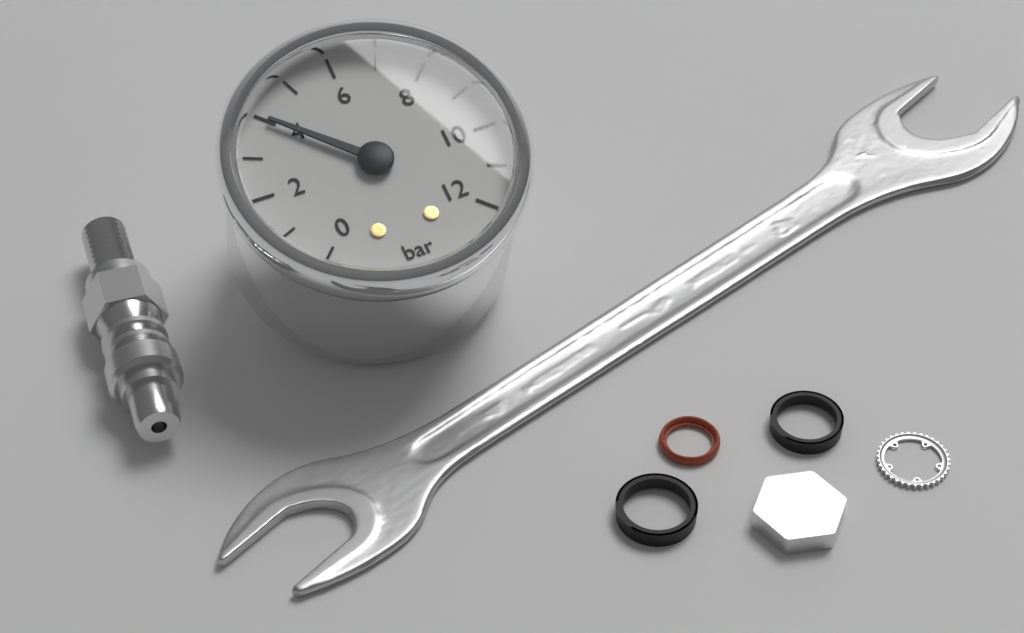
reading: 4 bar
